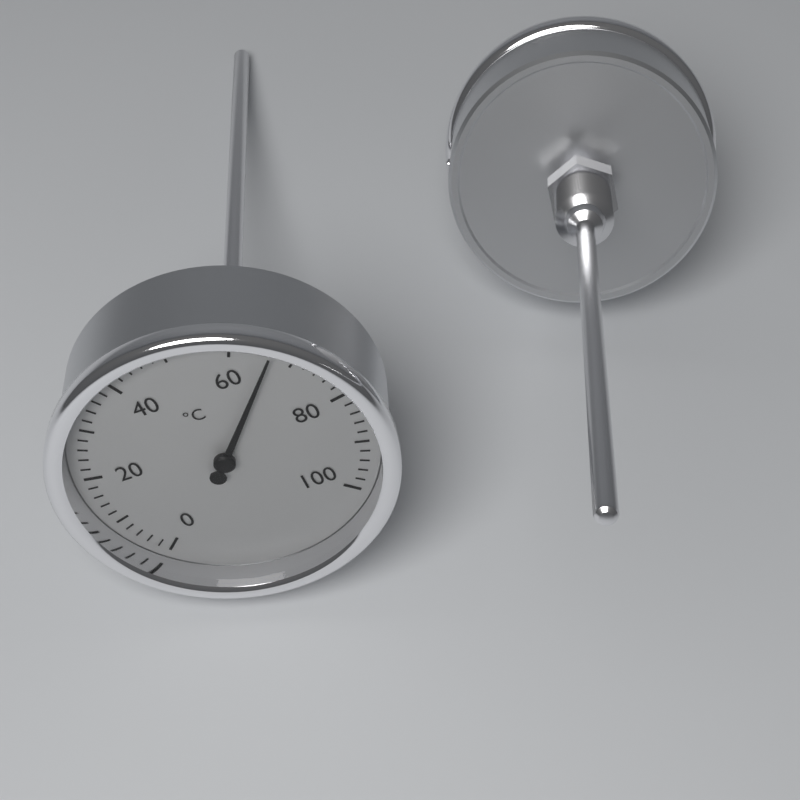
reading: 66 °C
